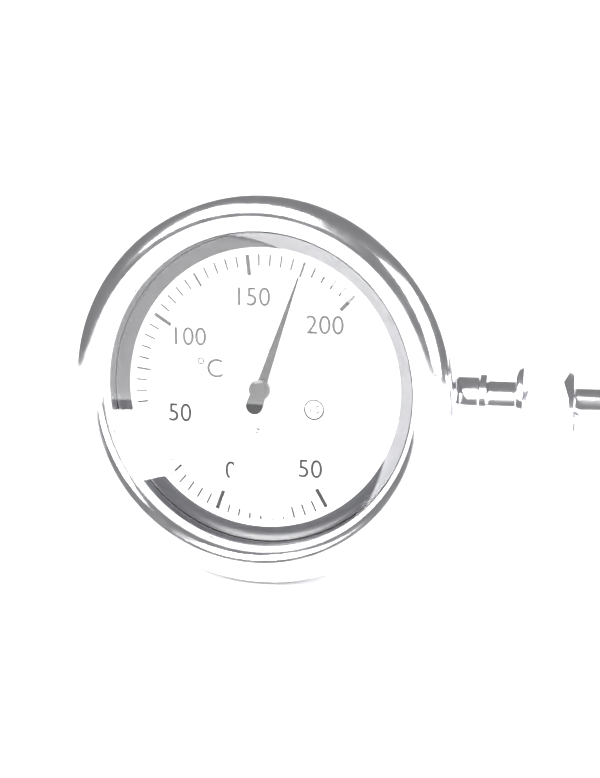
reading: 175 °C
